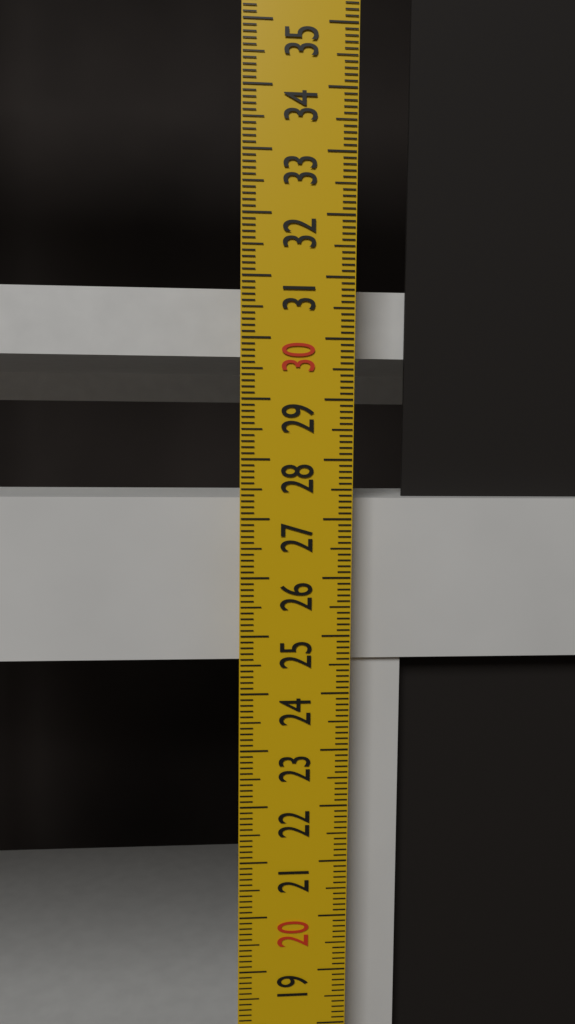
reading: 27.3 cm
